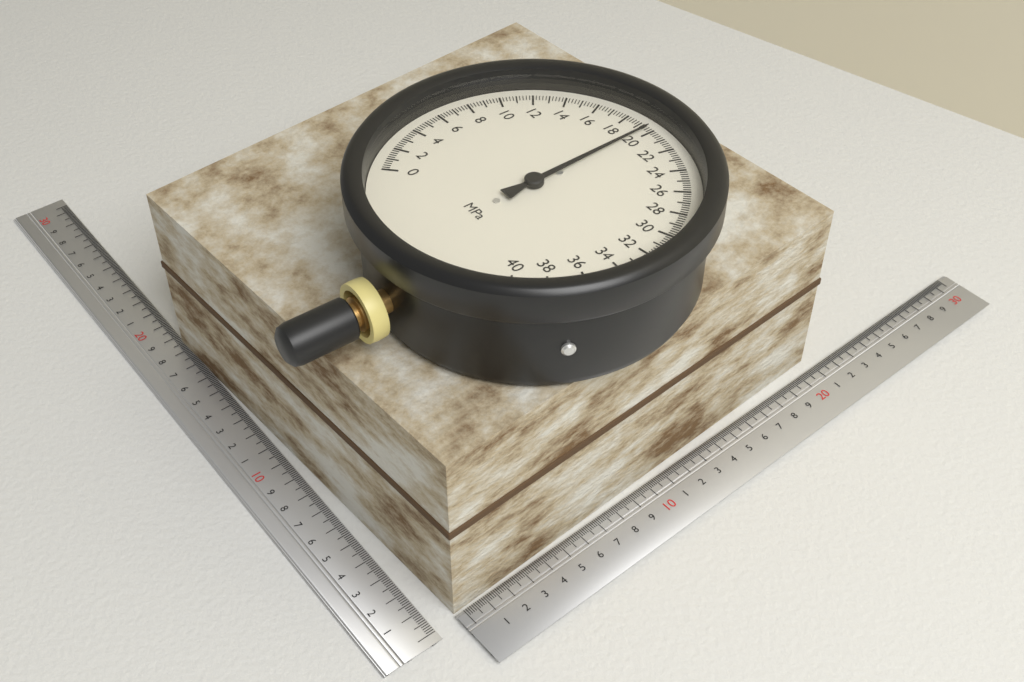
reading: 19.6 MPa
